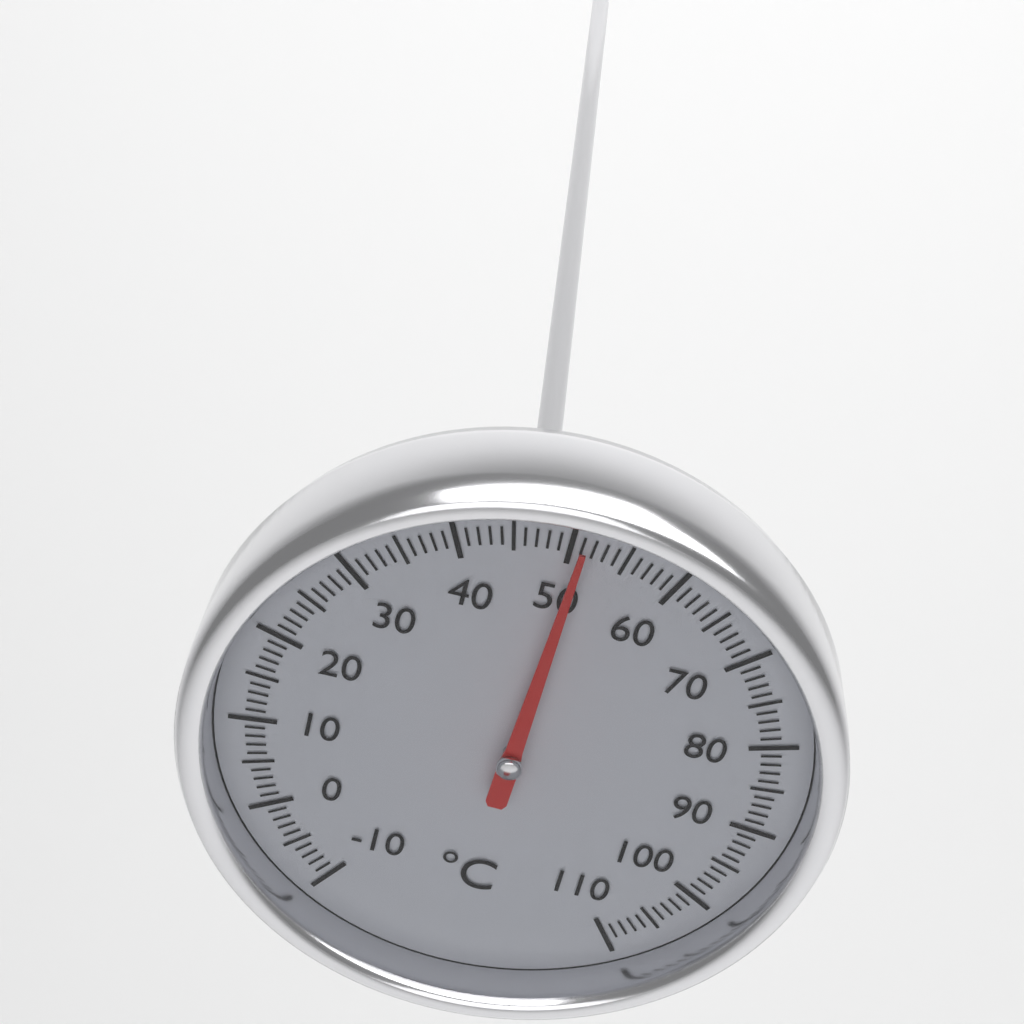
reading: 51 °C
